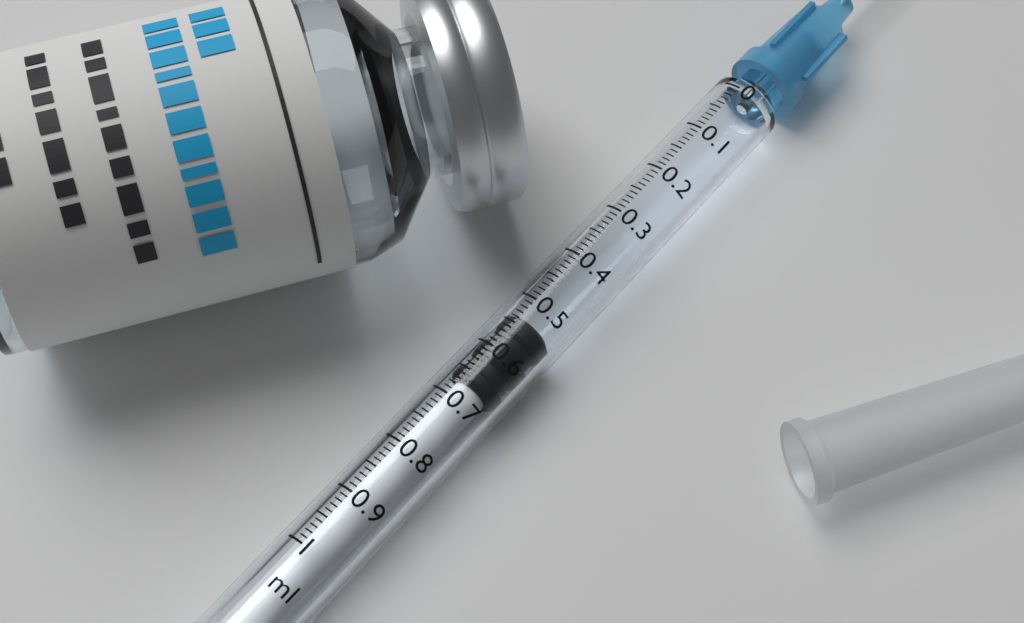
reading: 0.53 ml
